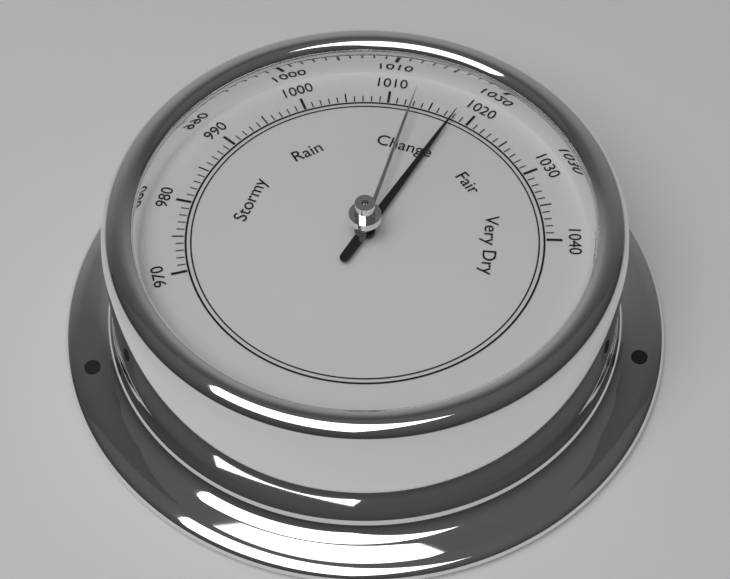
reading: 1018 (no unit)
